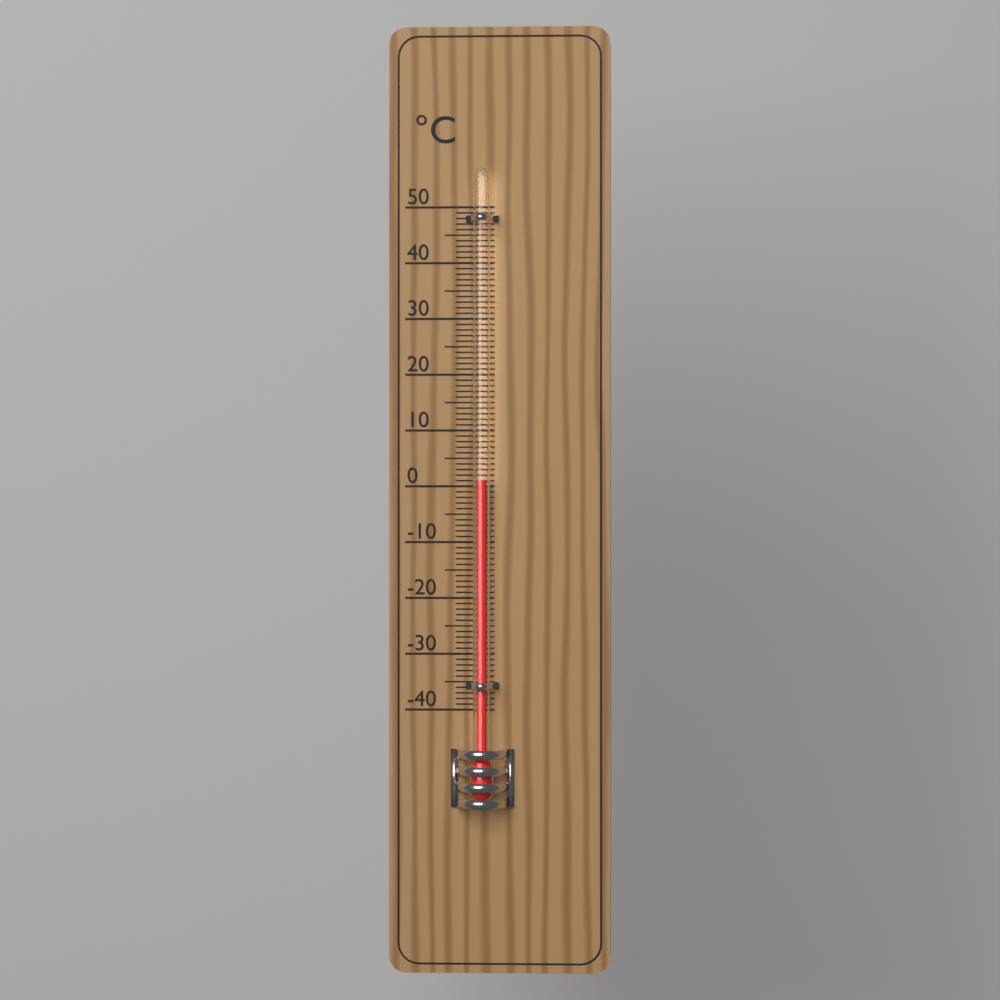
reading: 1 °C
